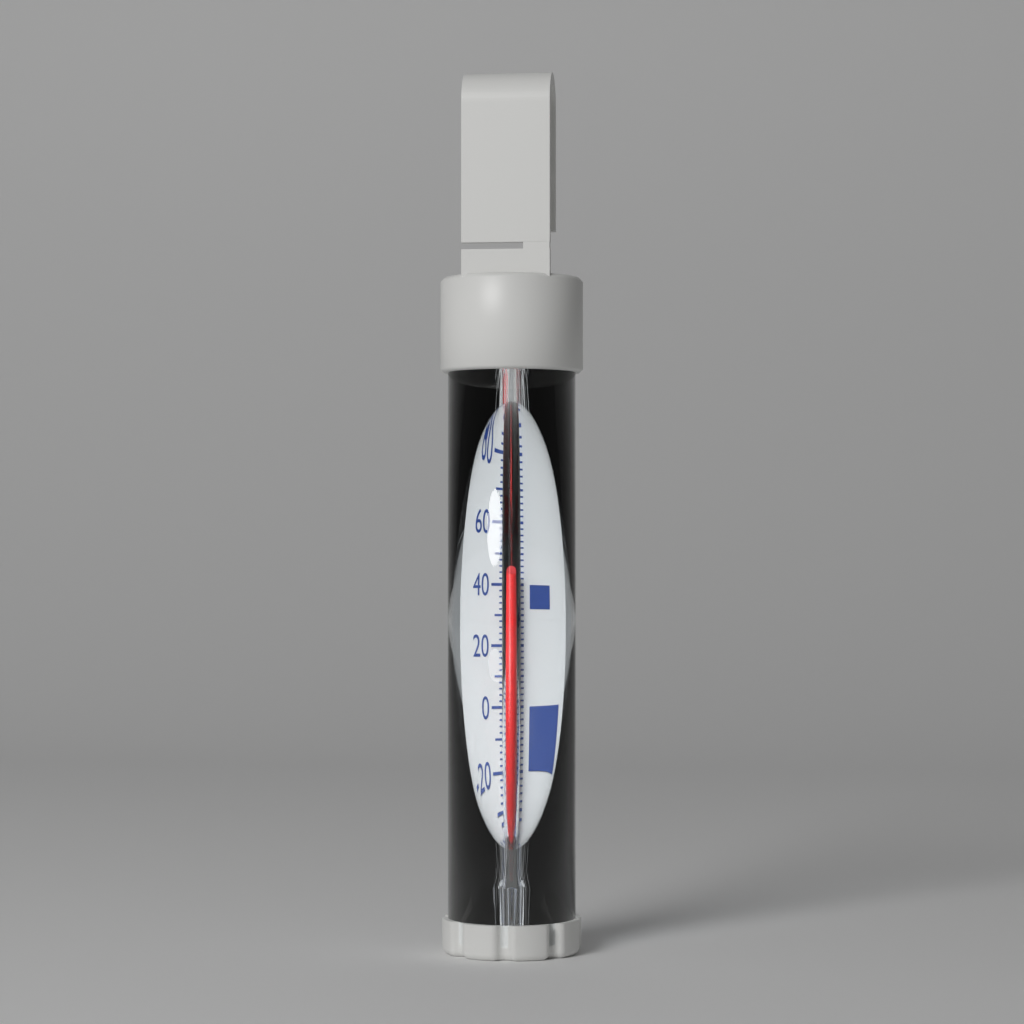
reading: 44 °F
